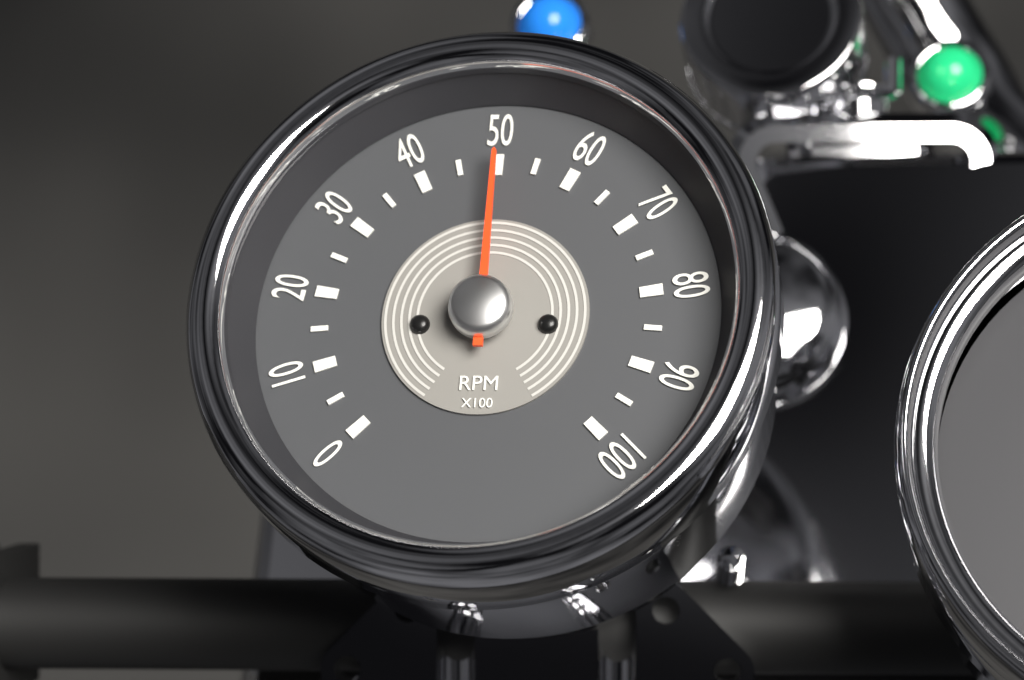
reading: 5000 RPM
